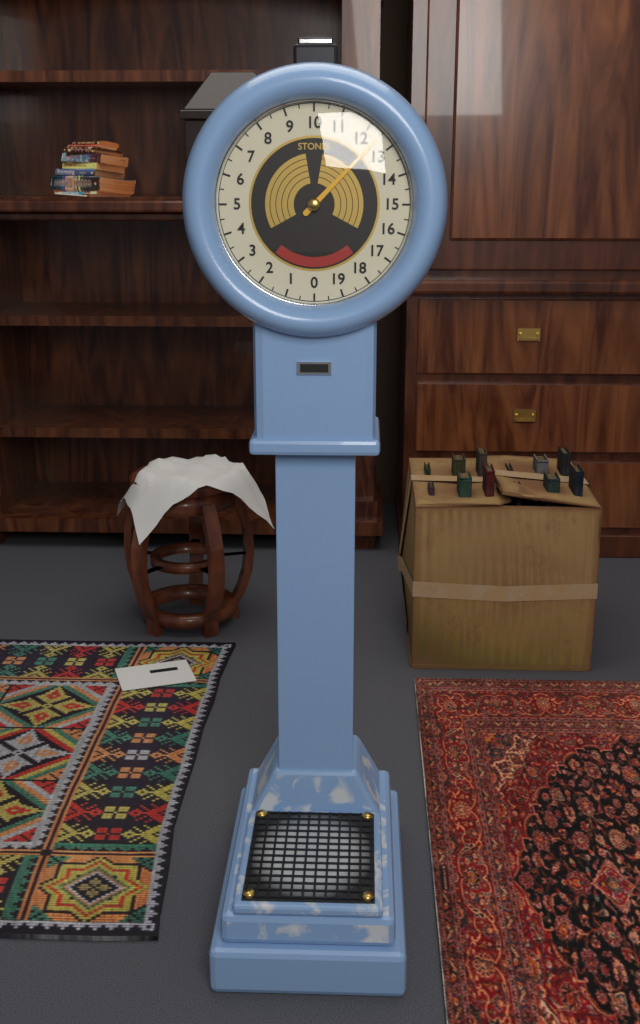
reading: 12.5 stones
